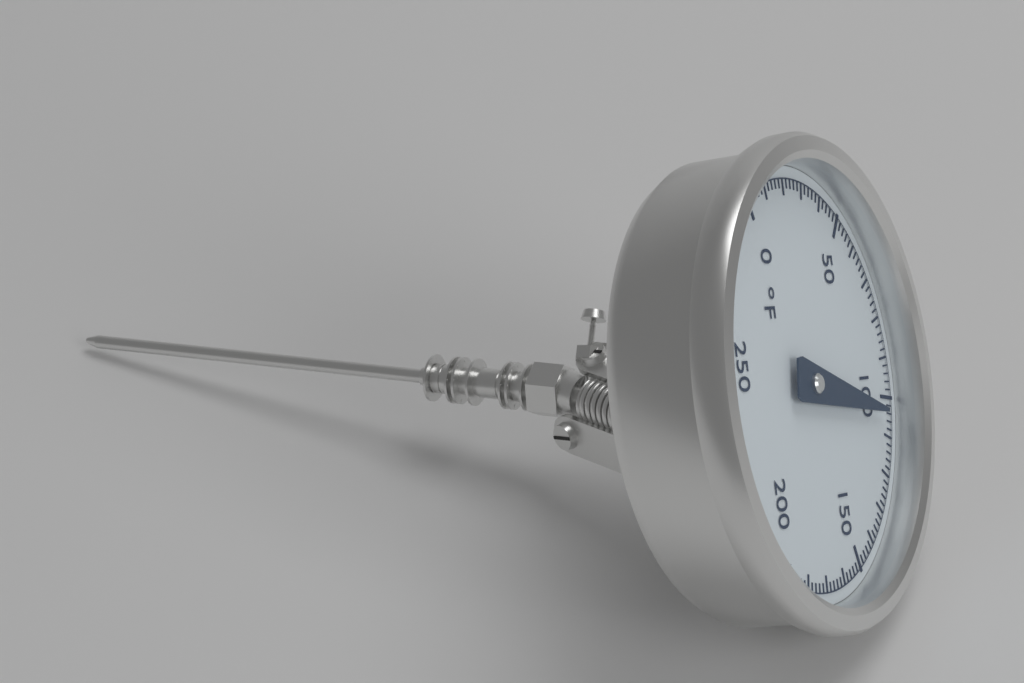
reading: 104 °F
